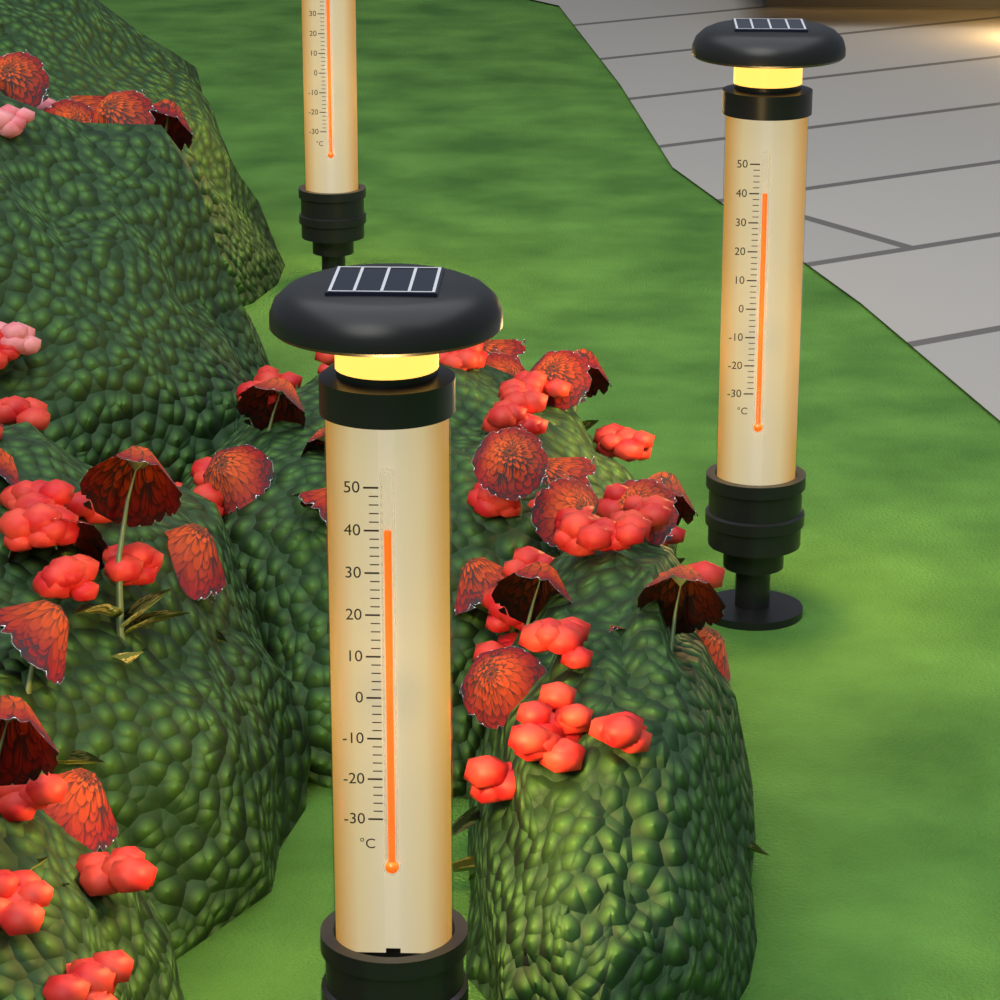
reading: 40 °C
